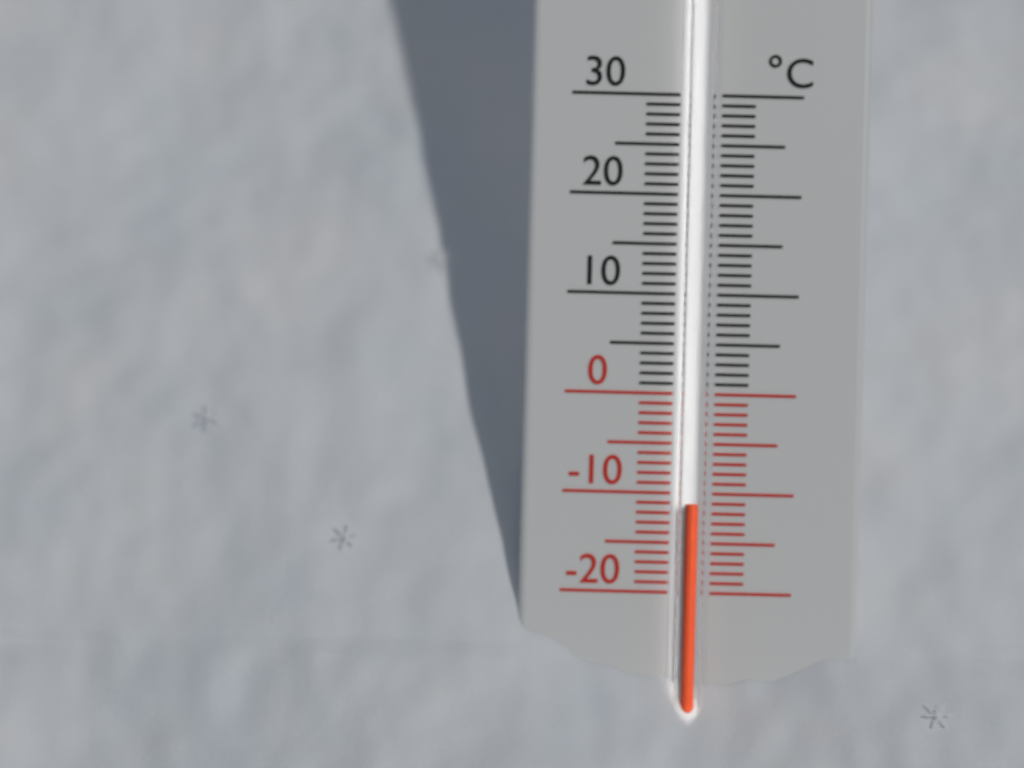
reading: -11 °C
